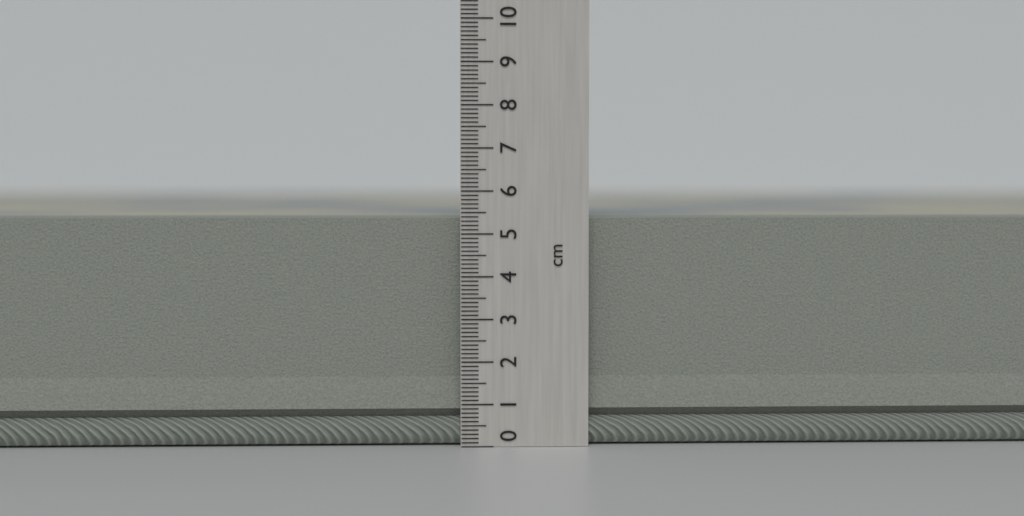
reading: 5.4 cm
